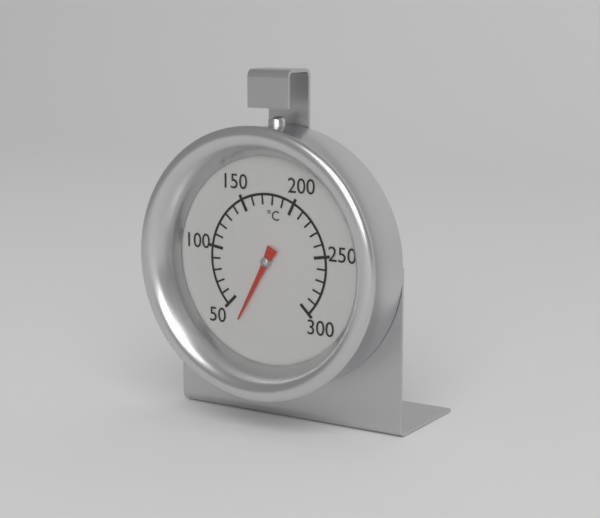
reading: 35 °C
